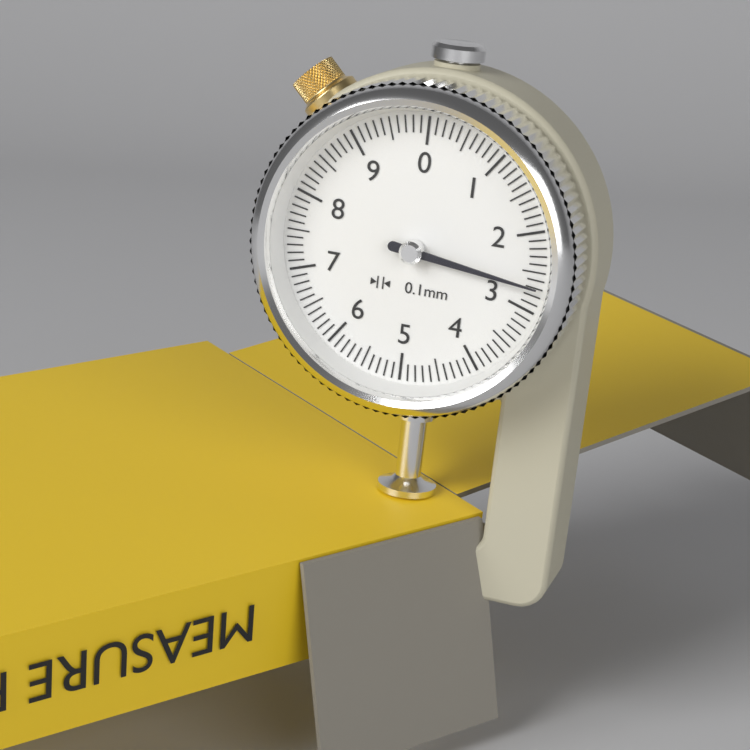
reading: 2.7 mm
